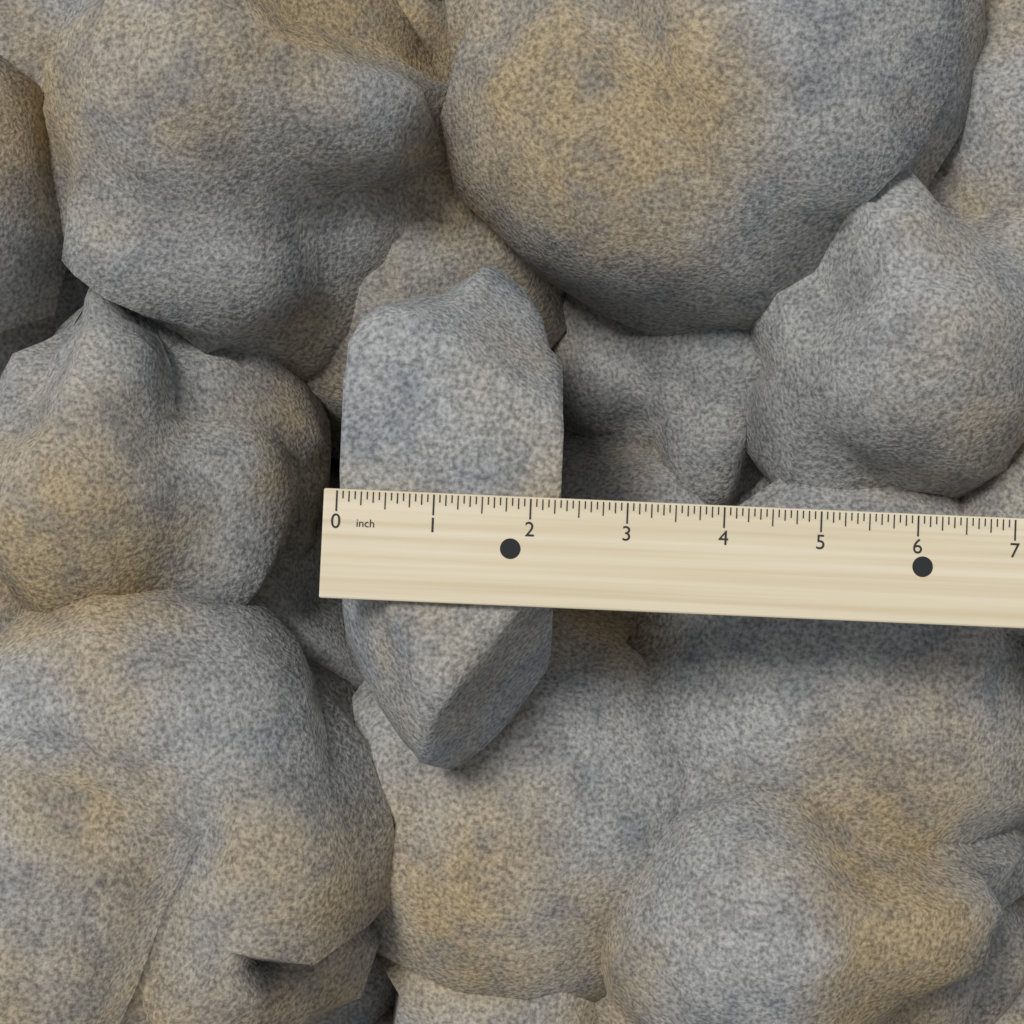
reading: 2.3125 inch
